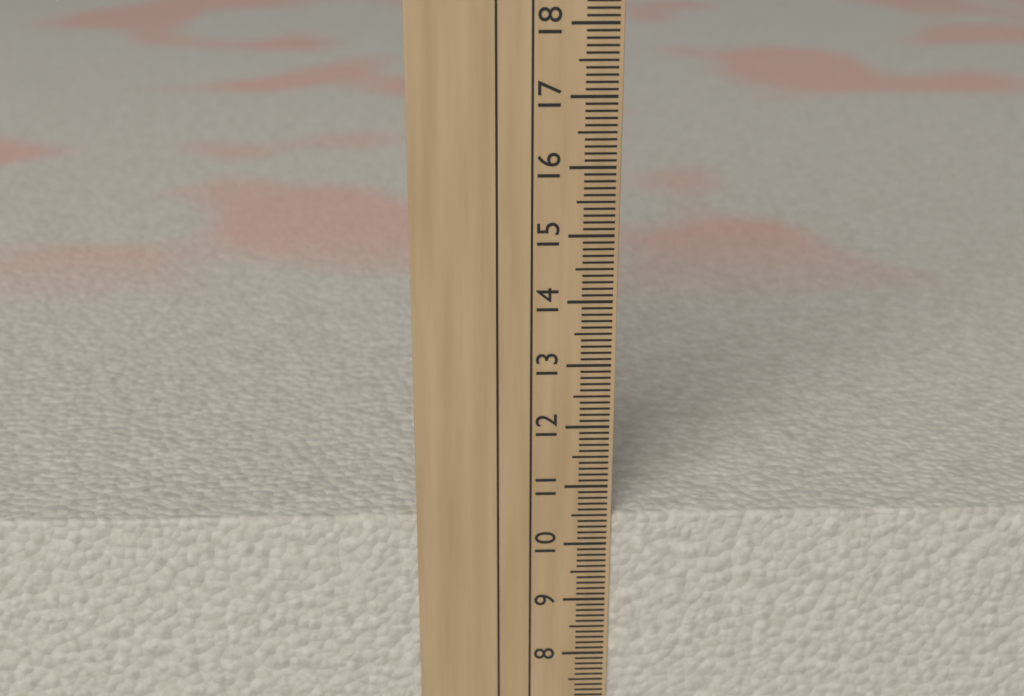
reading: 10.5 cm
